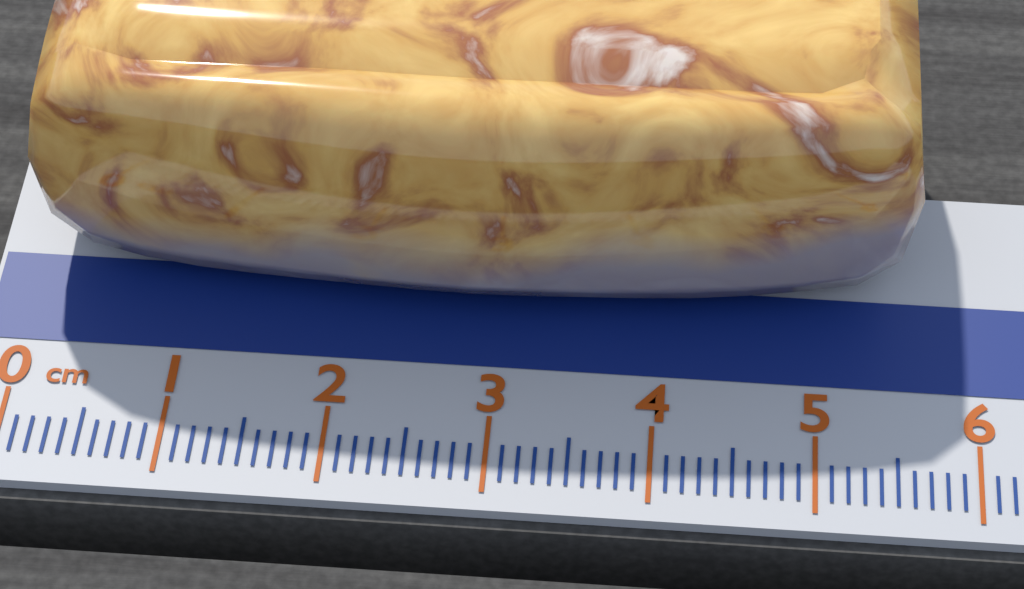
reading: 5.6 cm
